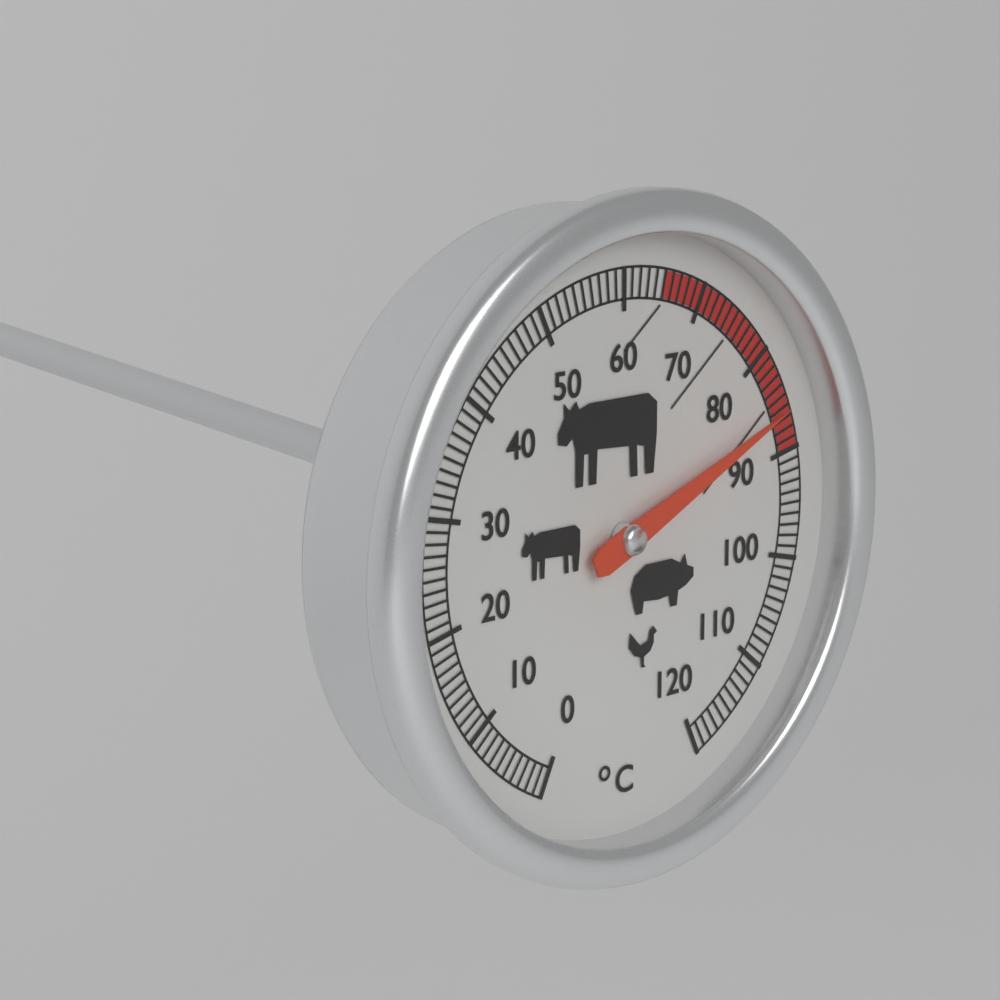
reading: 86 °C
